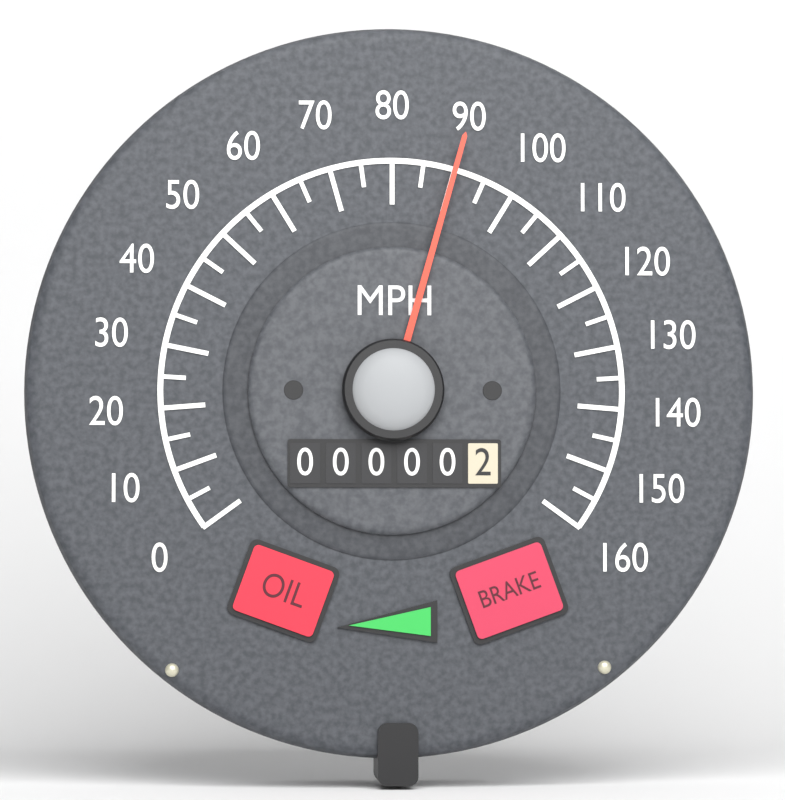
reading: 90 MPH
